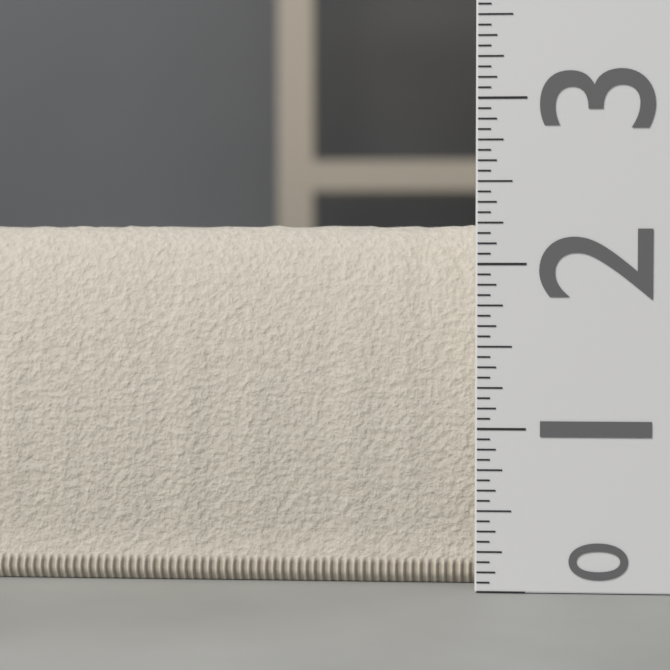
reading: 2.2500 (no unit)
